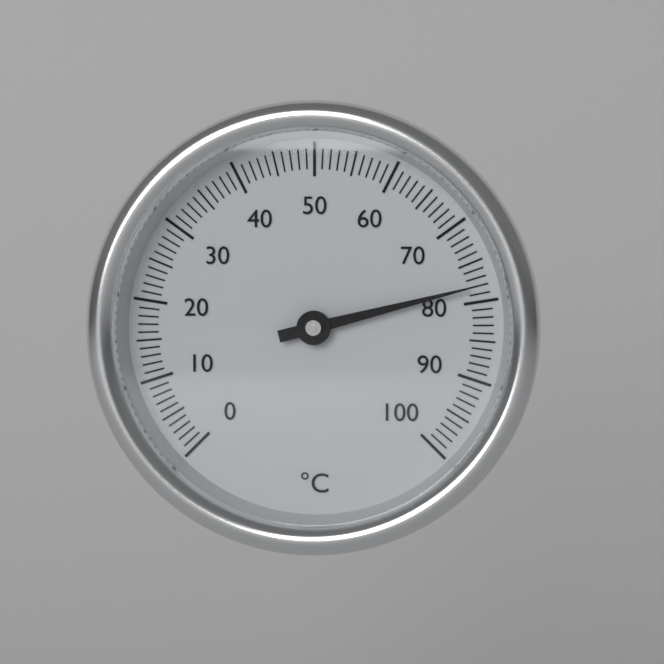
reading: 78 °C
